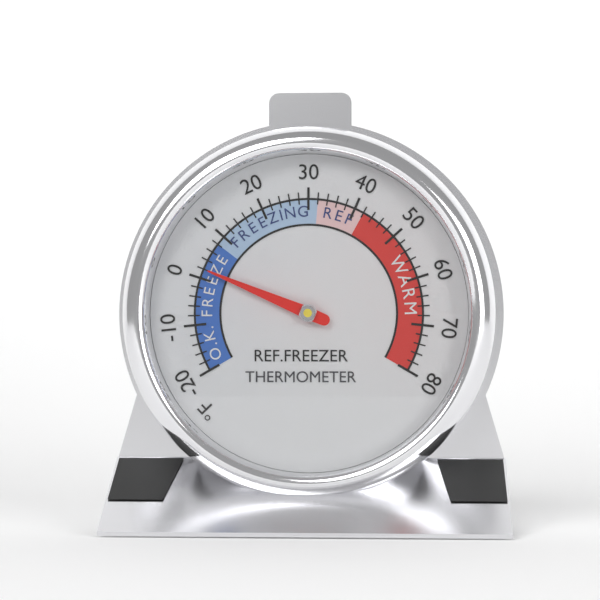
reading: 2 °F
